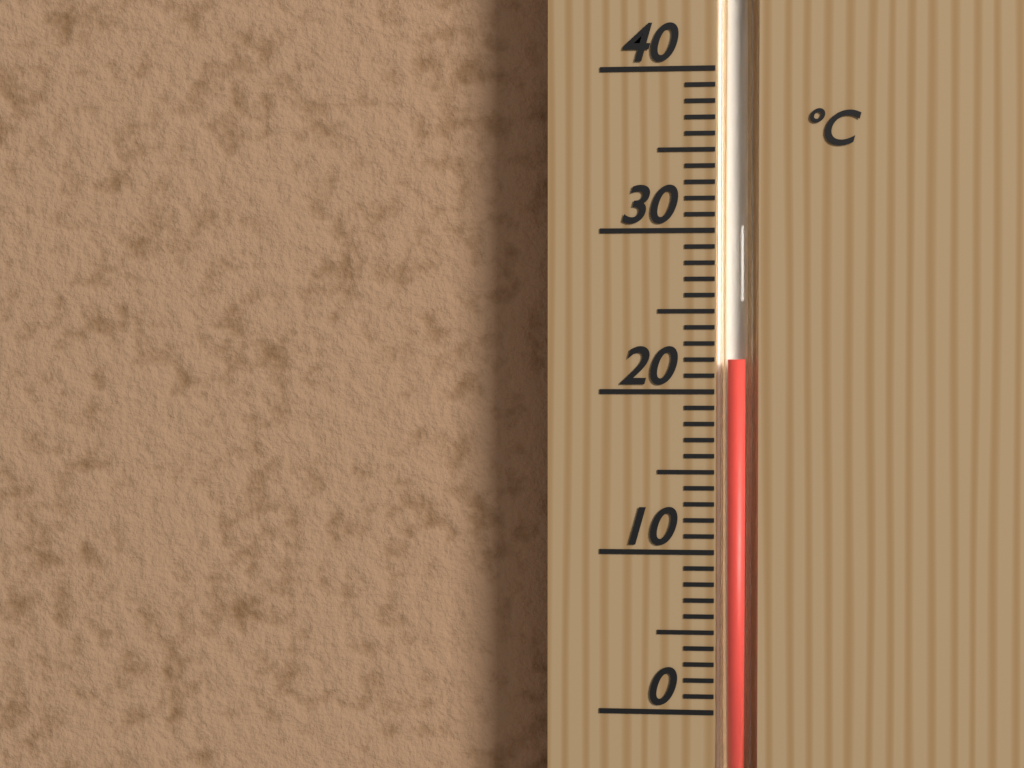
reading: 22 °C
